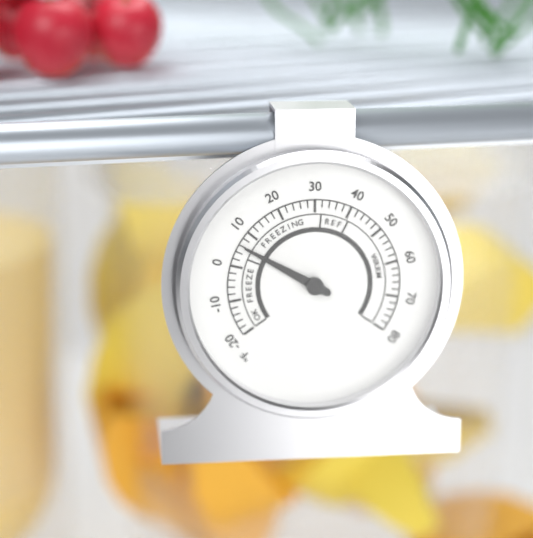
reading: 6 °F
